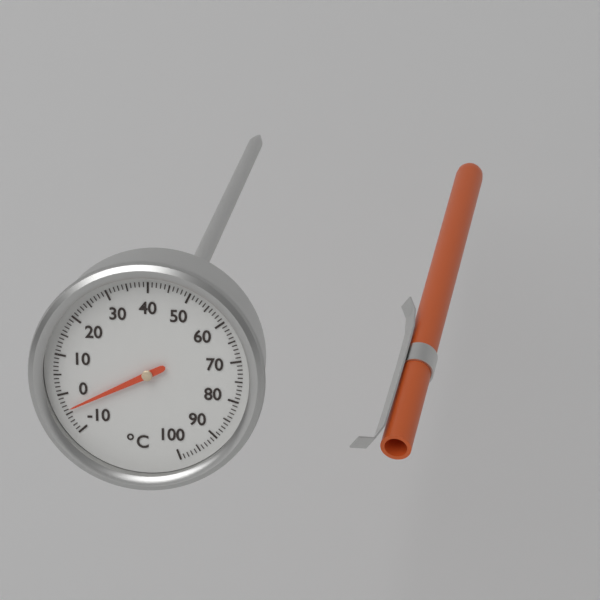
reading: -4 °C
